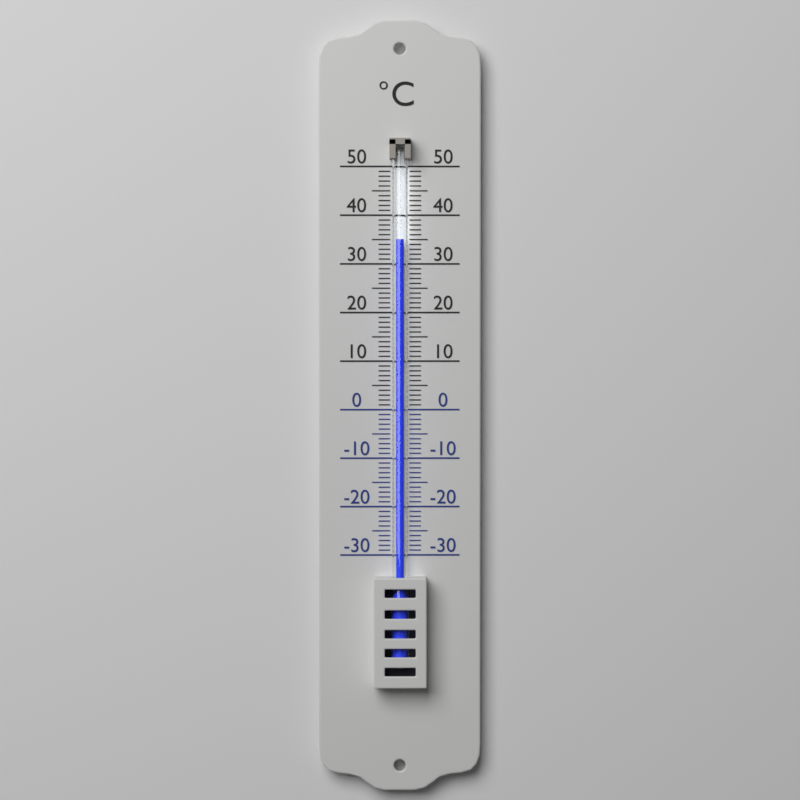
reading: 35 °C
